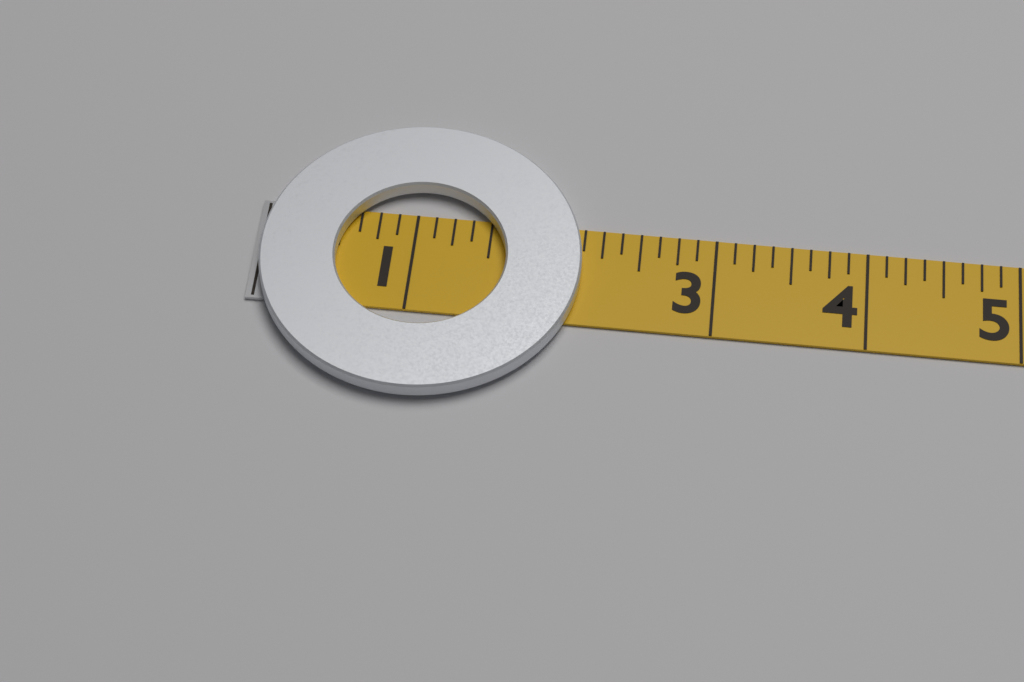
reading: 2.125 (no unit)
